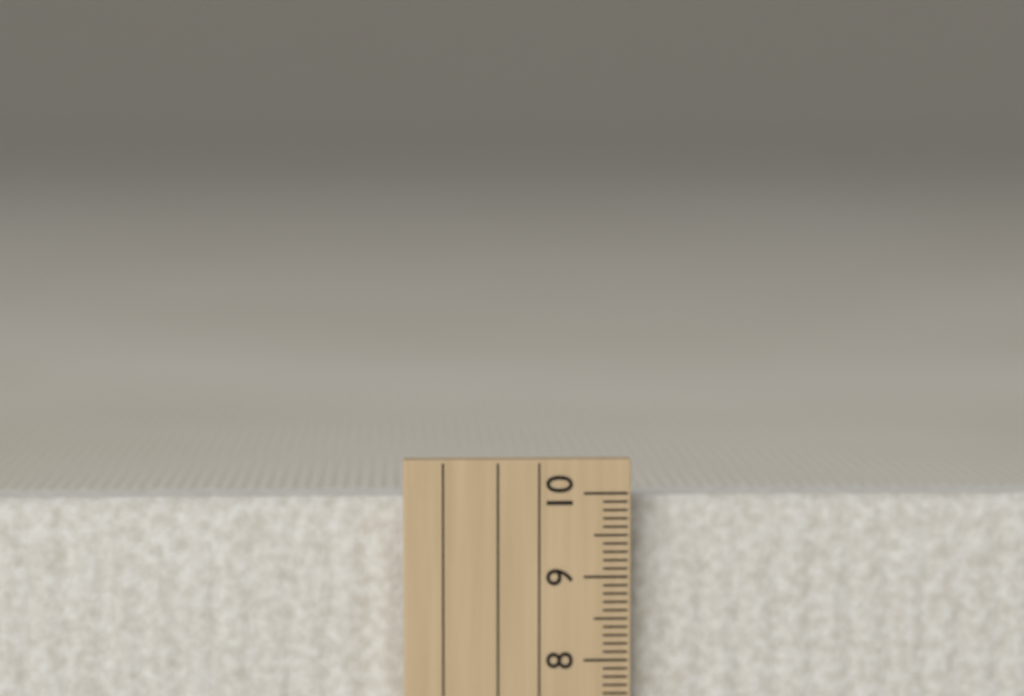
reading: 9.9 cm
